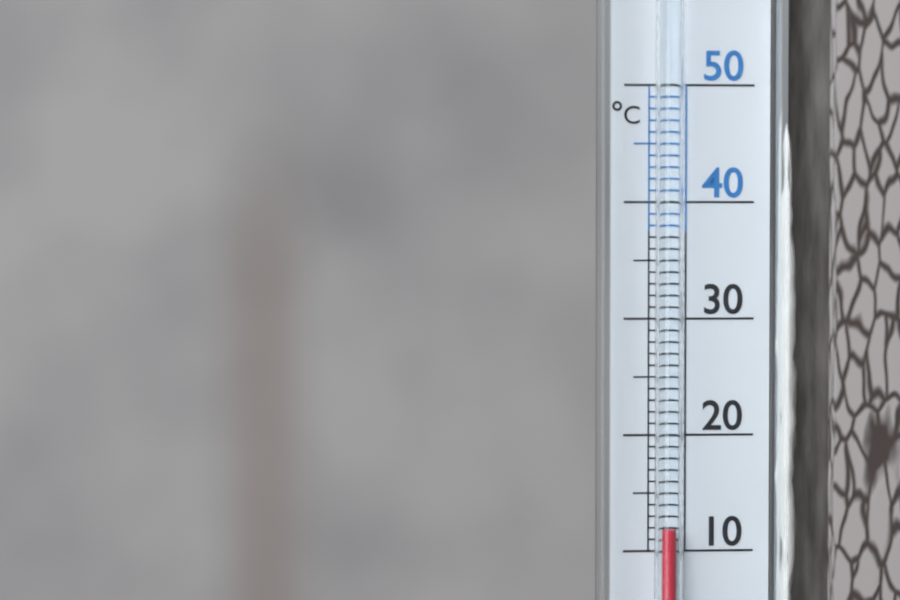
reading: 12 °C
